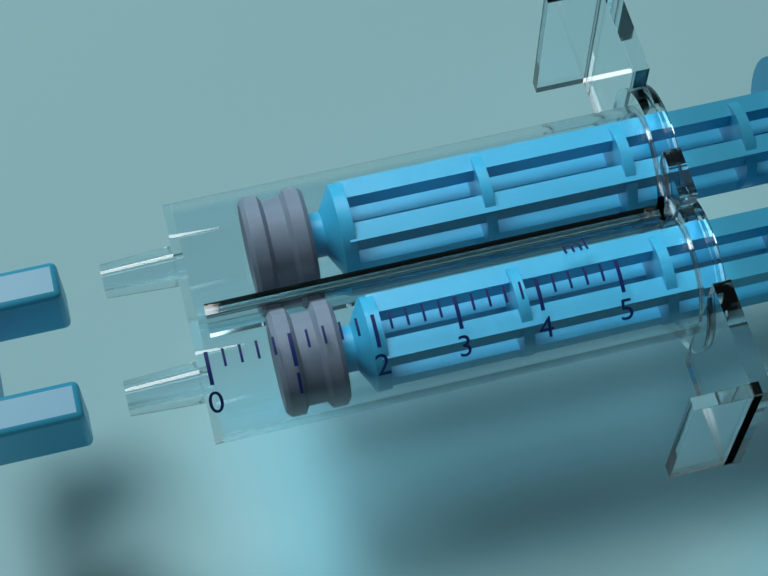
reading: 0.8 ml
